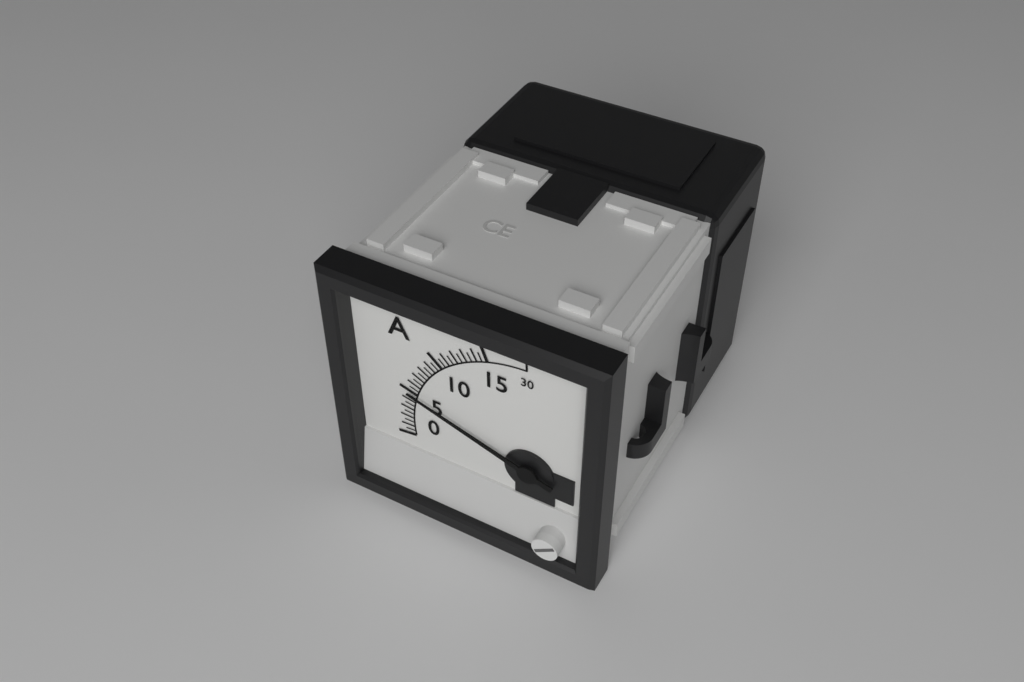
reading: 5.0 A
